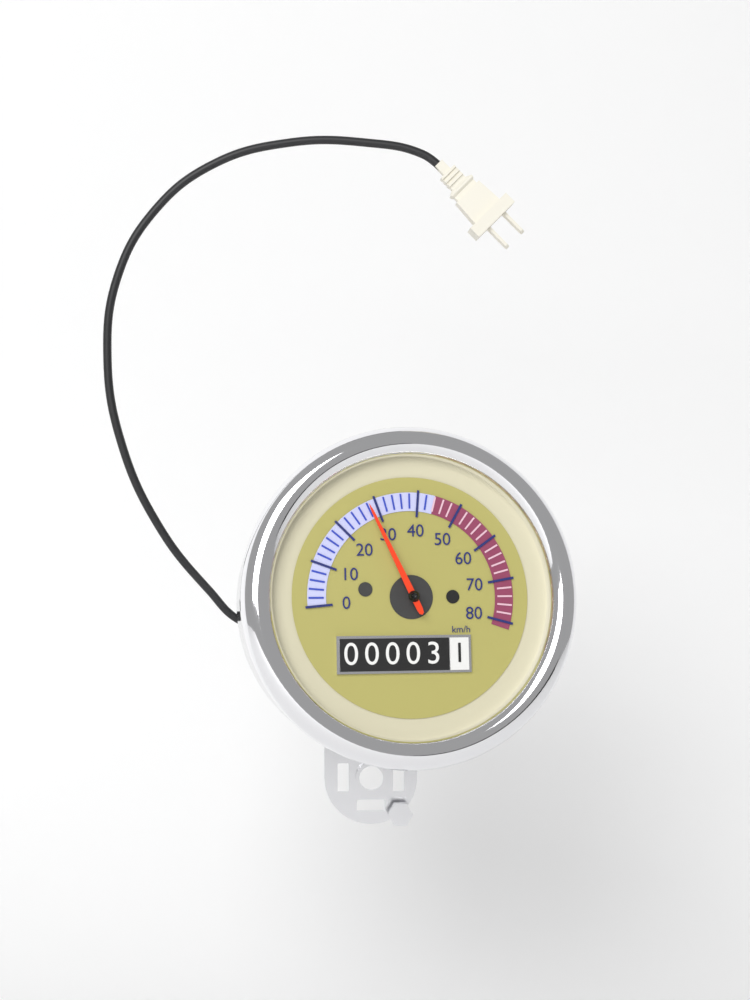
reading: 28 km/h
